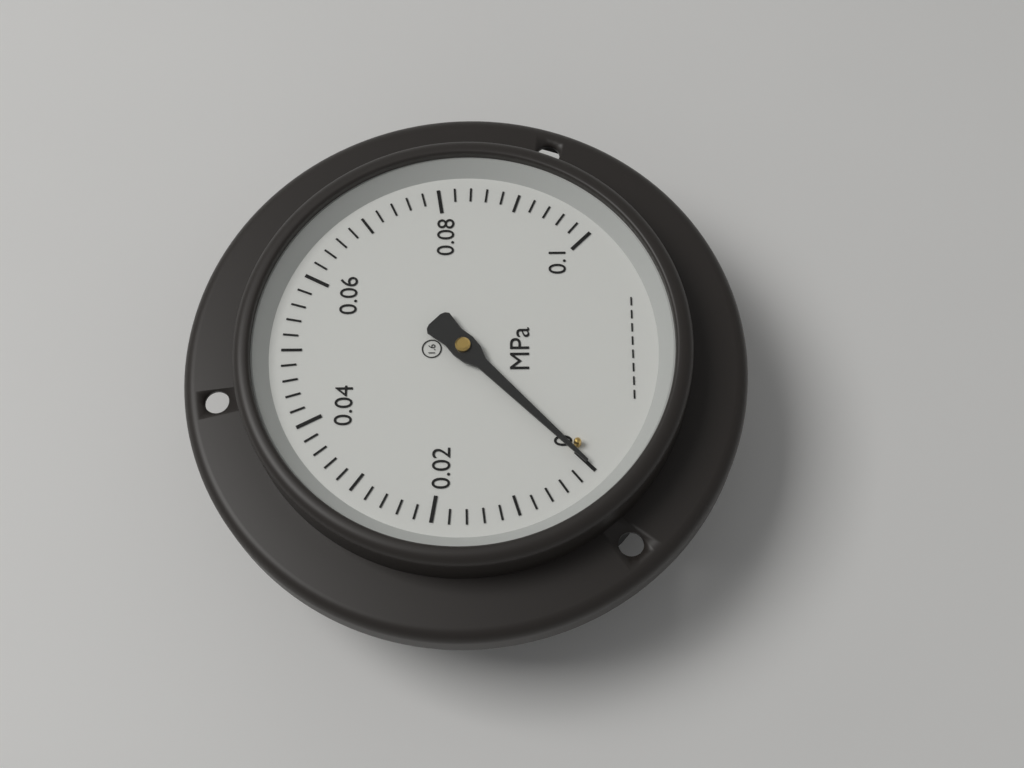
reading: 0.000 MPa
